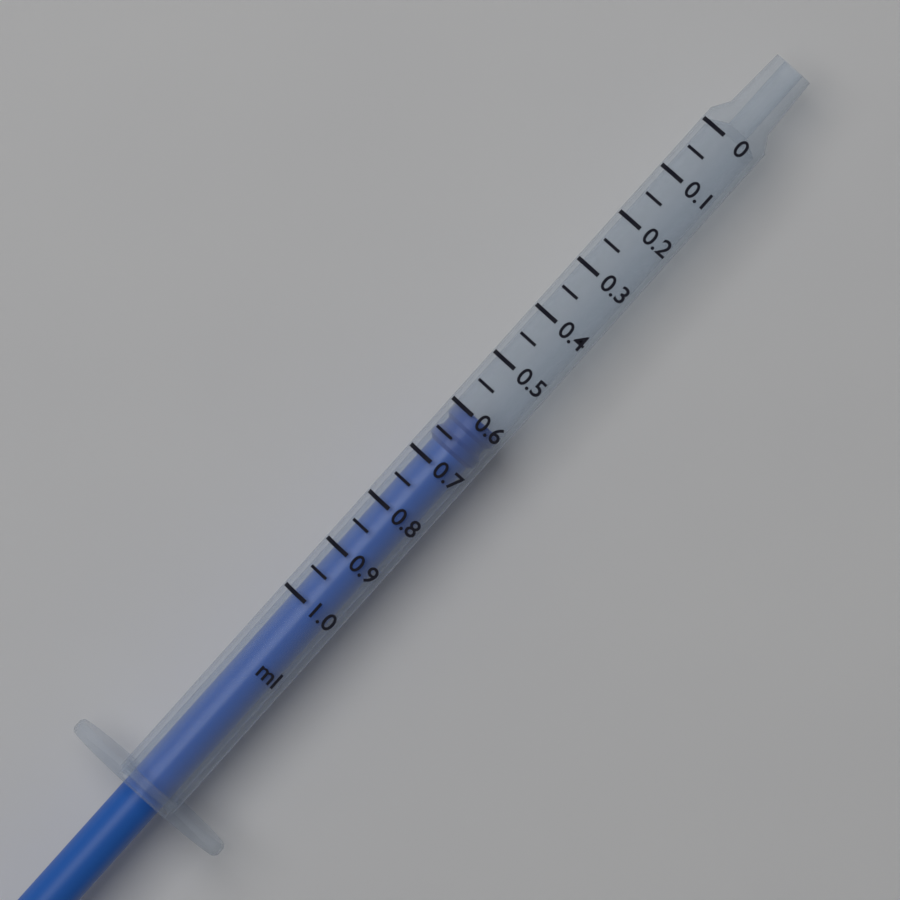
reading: 0.60 ml
